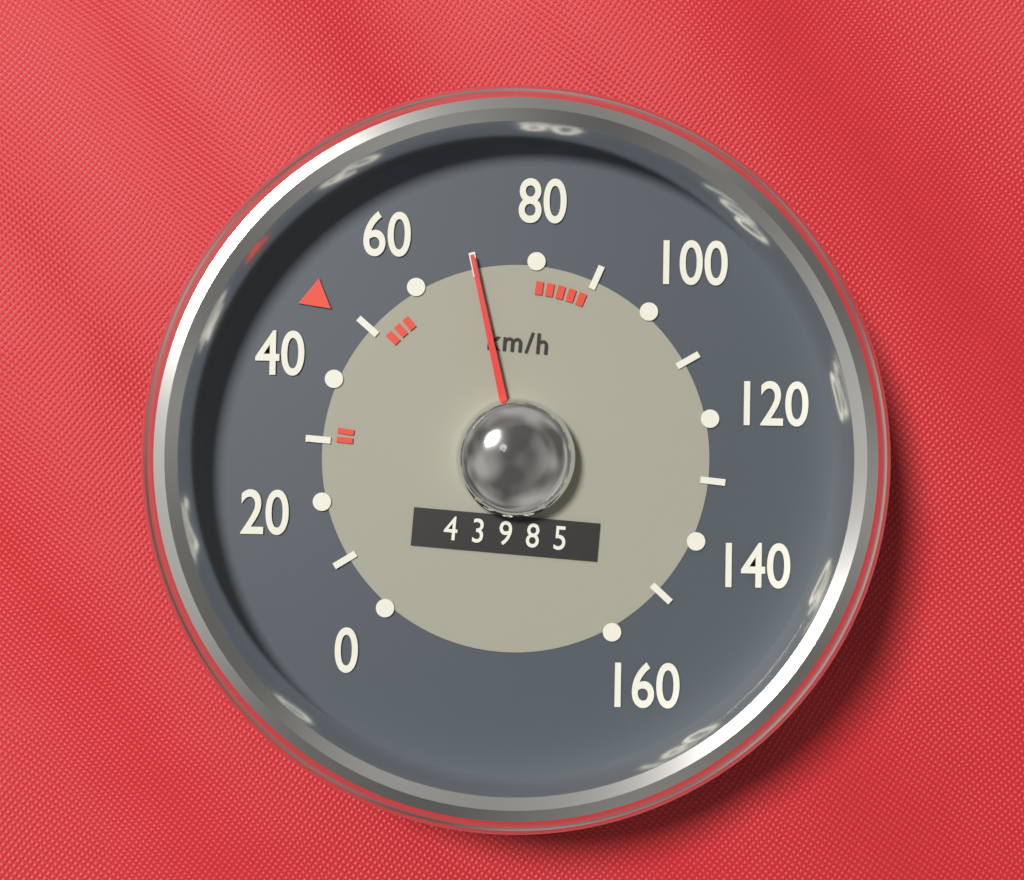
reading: 70 km/h
